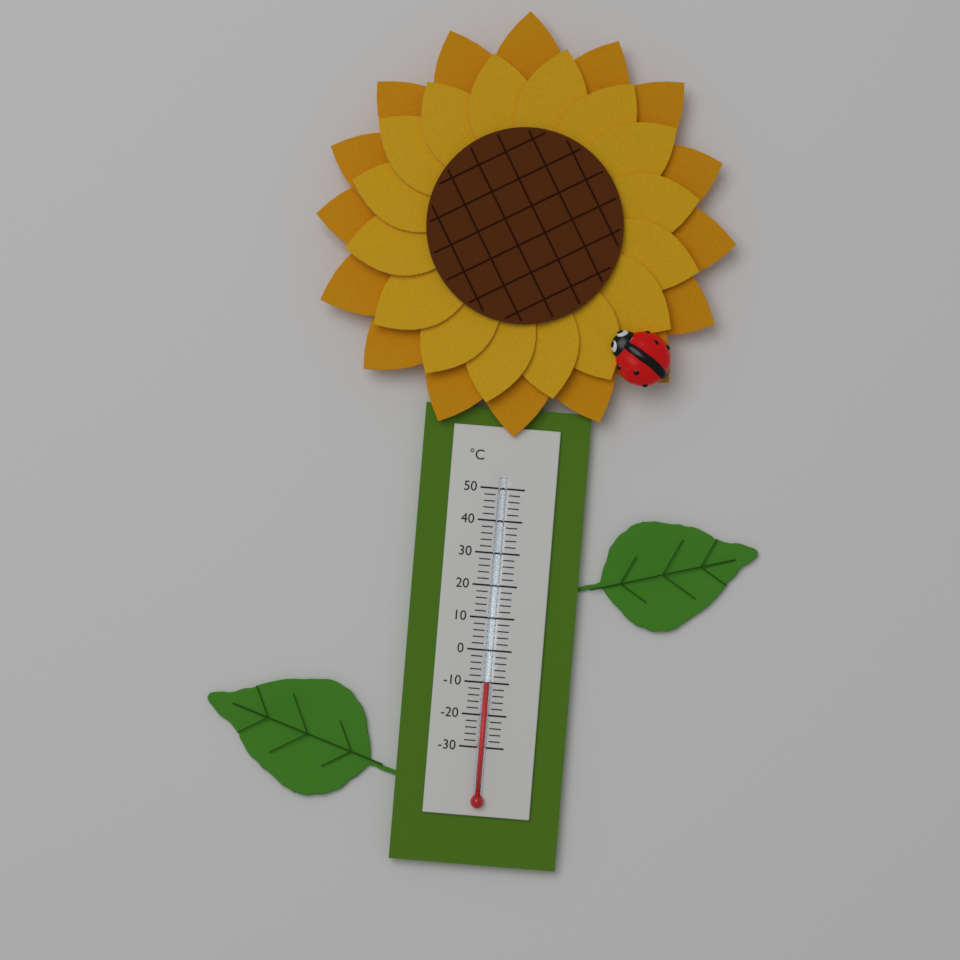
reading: -10 °C
